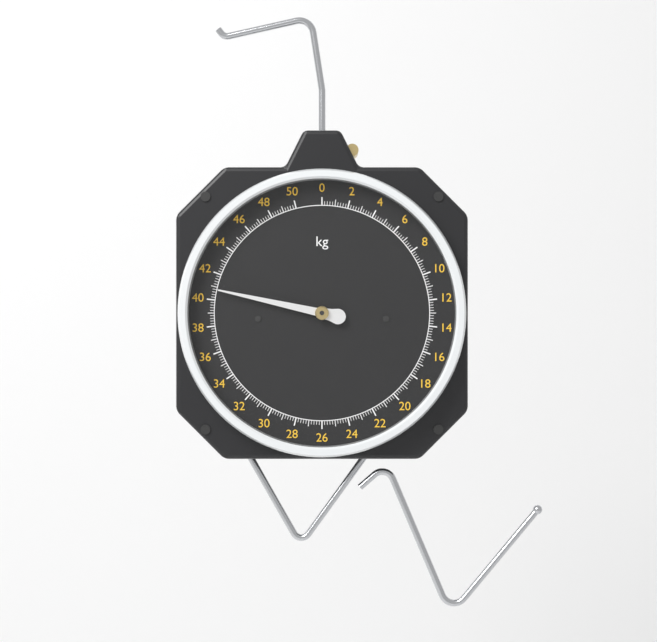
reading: 40.8 kg
